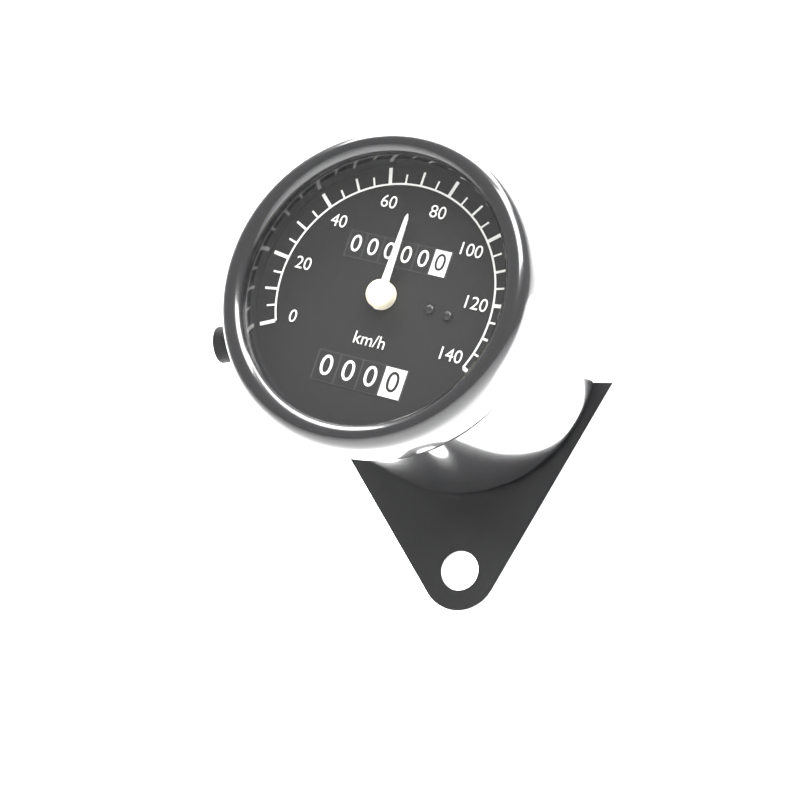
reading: 70 km/h
